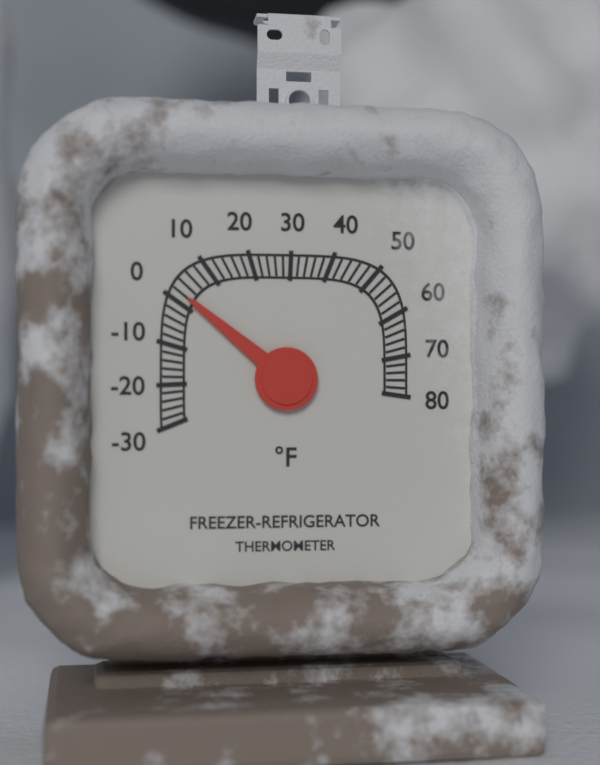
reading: 2 °F
